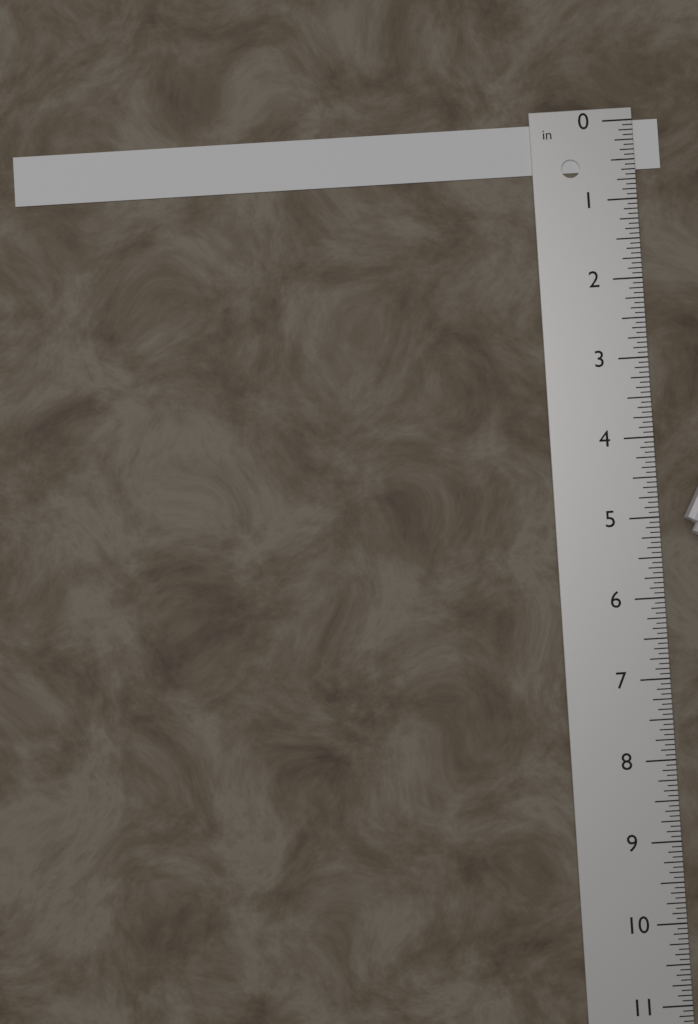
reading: 0.6250 in
